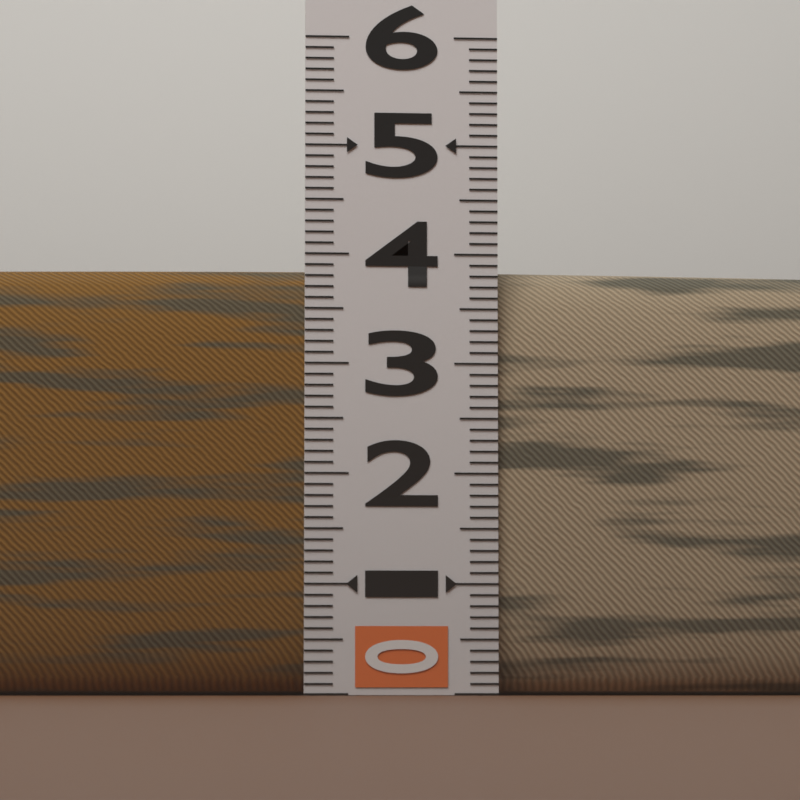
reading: 3.9 (no unit)
